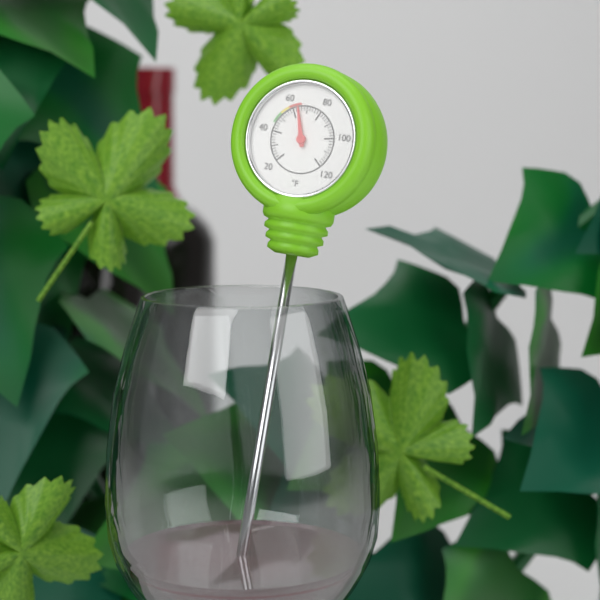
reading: 64 °F
